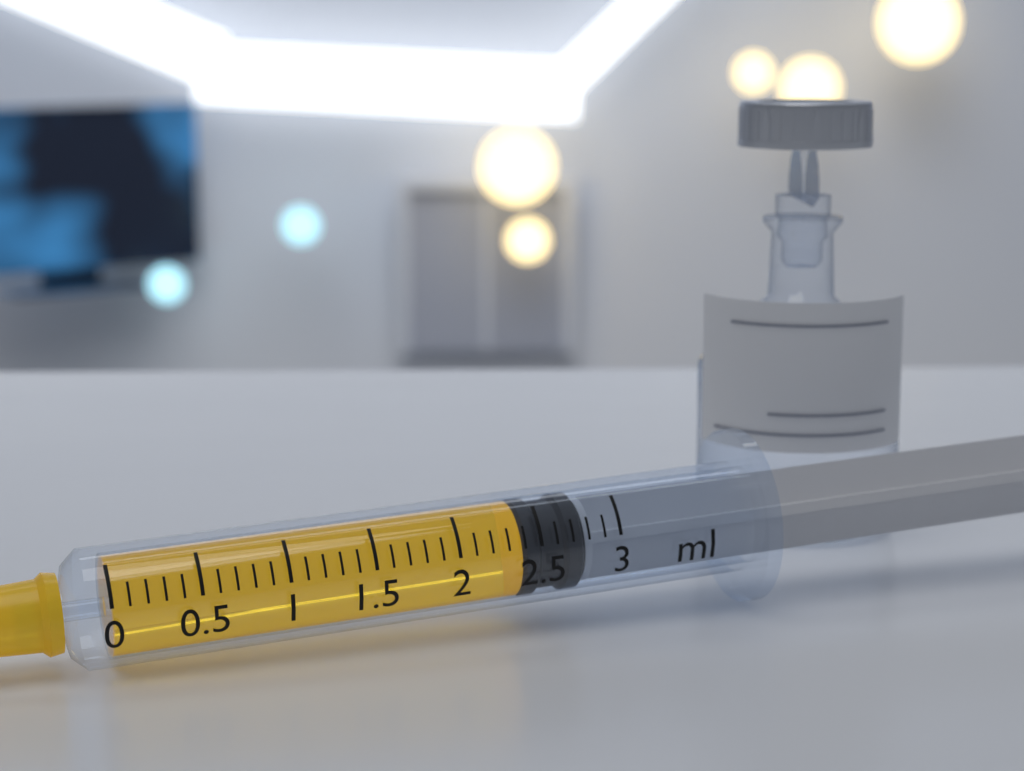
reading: 2.4 ml
